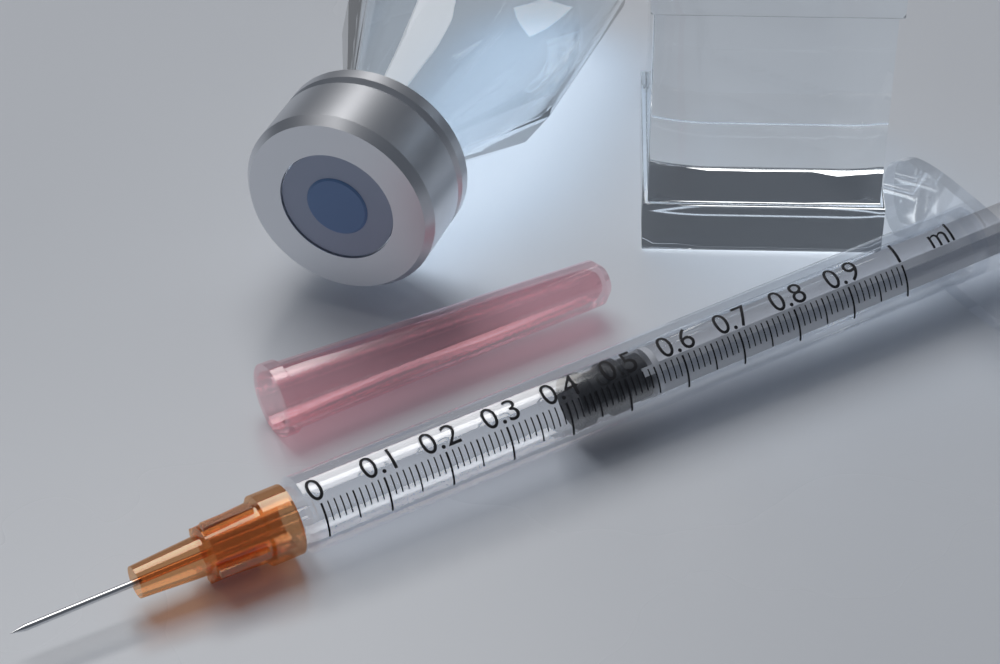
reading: 0.43 ml
